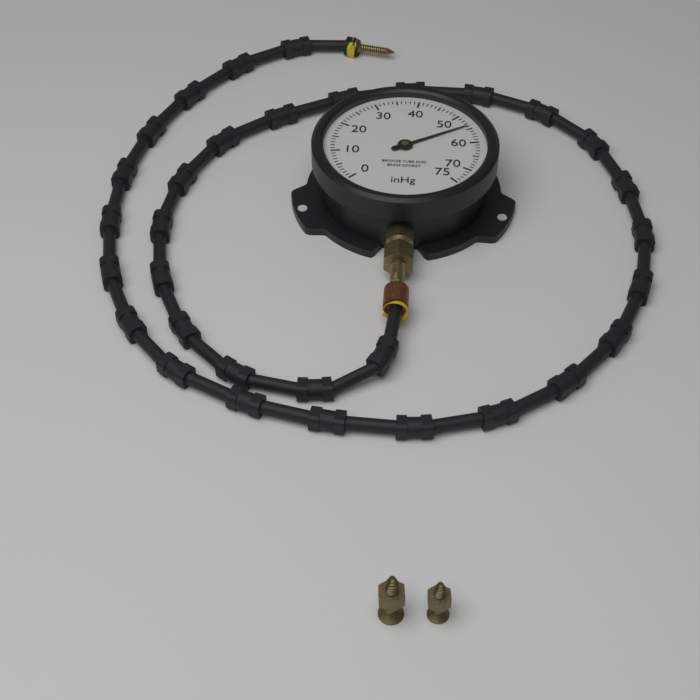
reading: 54 inHg
